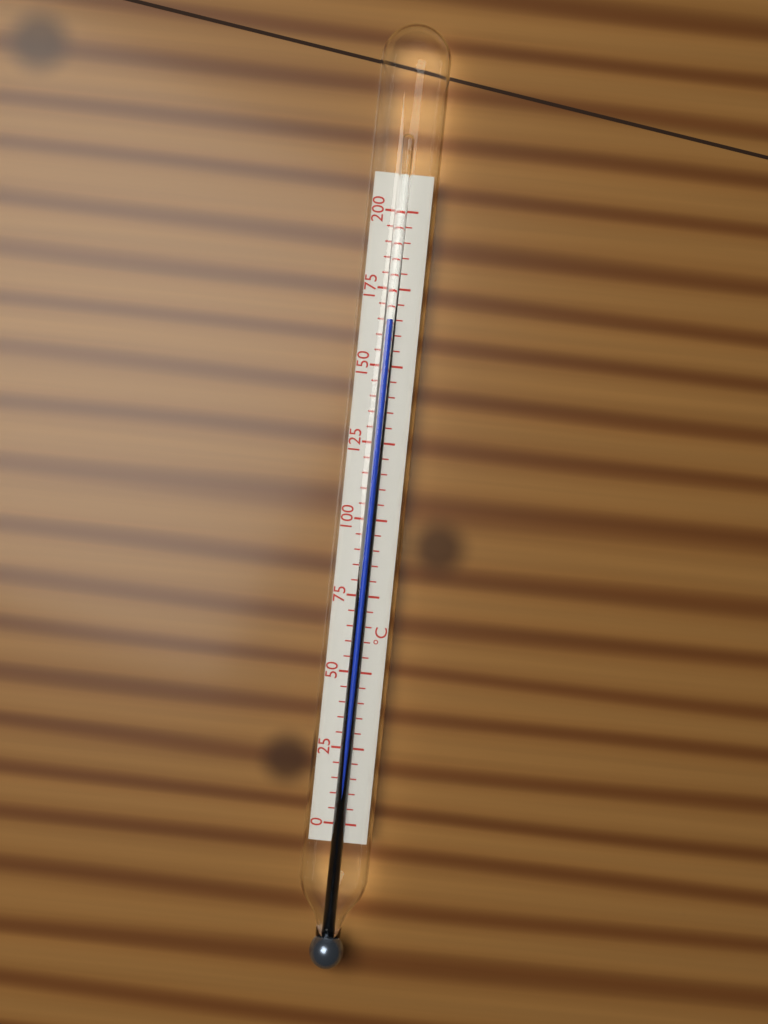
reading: 165 °C
